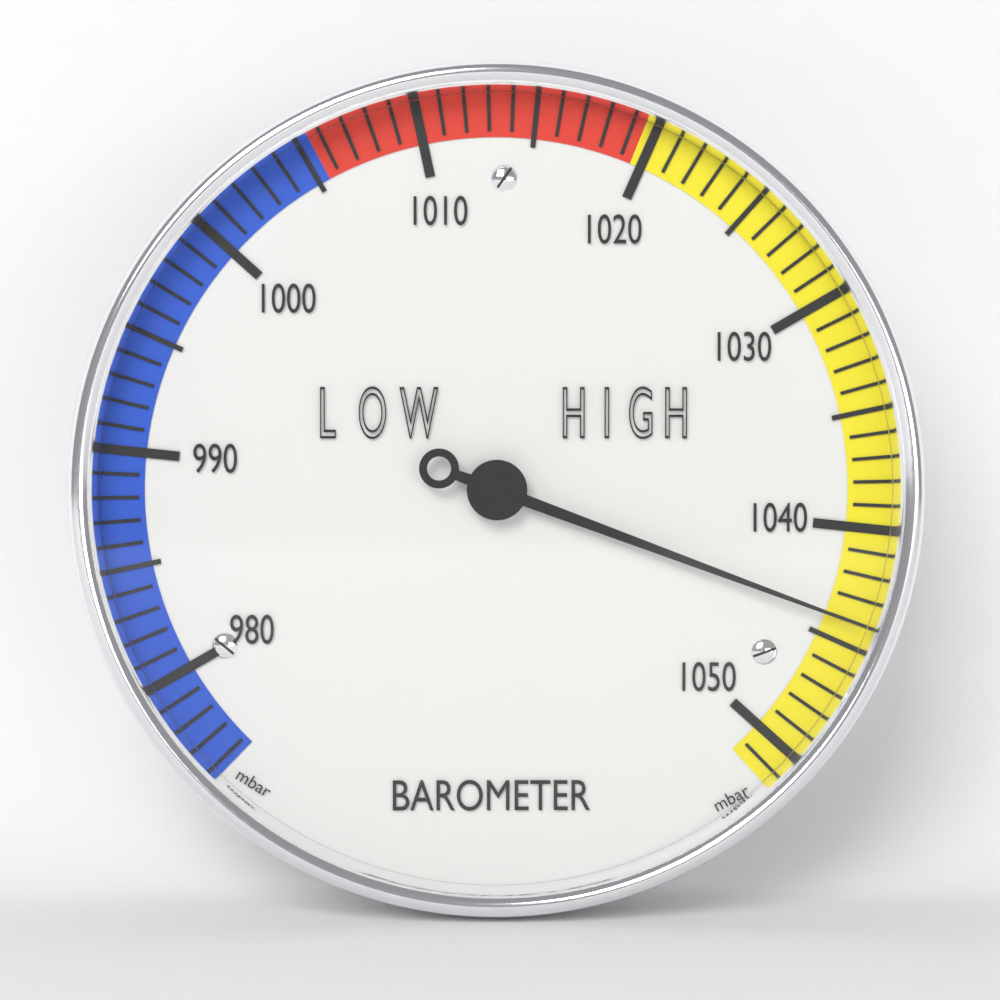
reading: 1044 mbar
